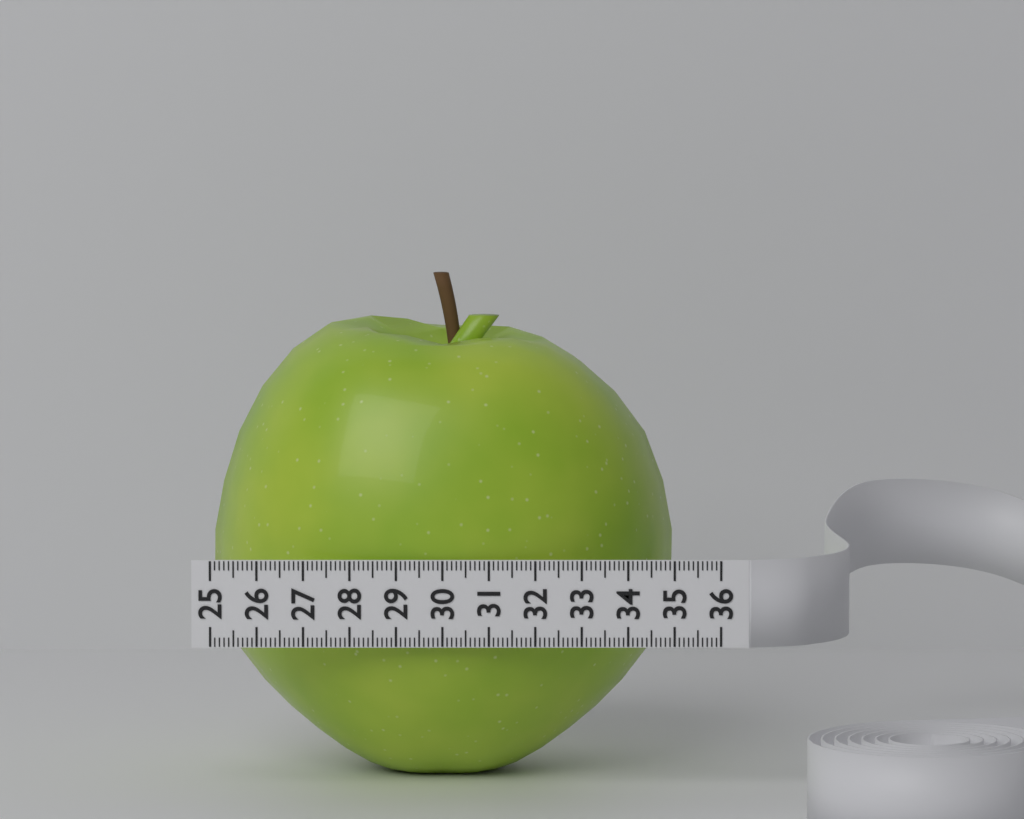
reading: 35.0 (no unit)
